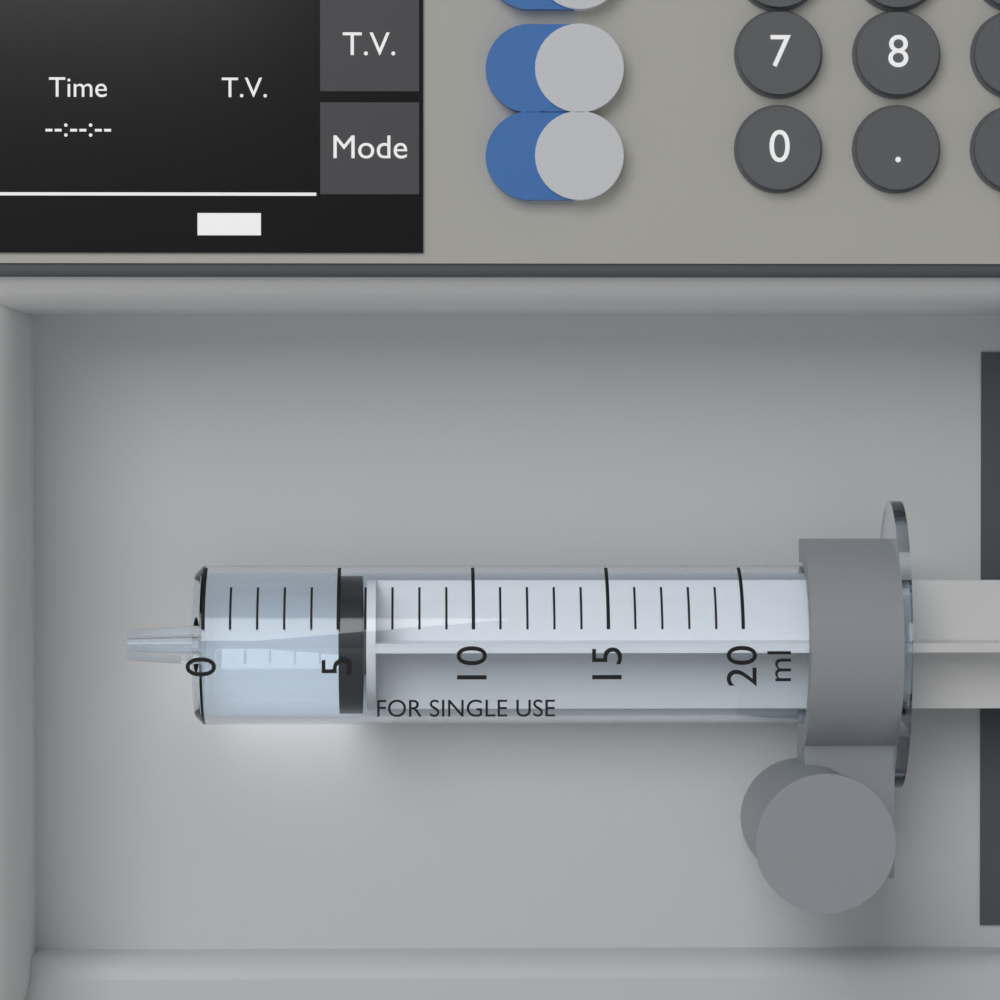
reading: 5 ml
